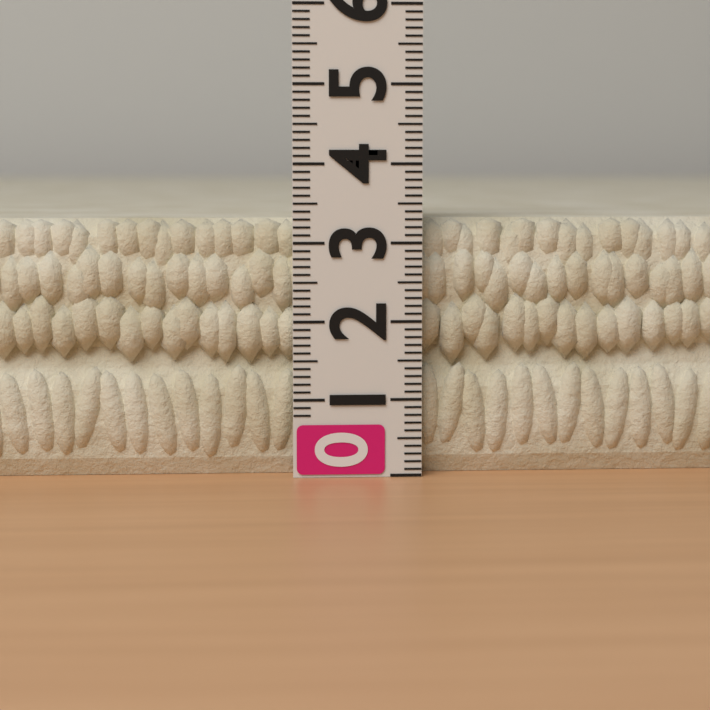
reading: 3.3 (no unit)
